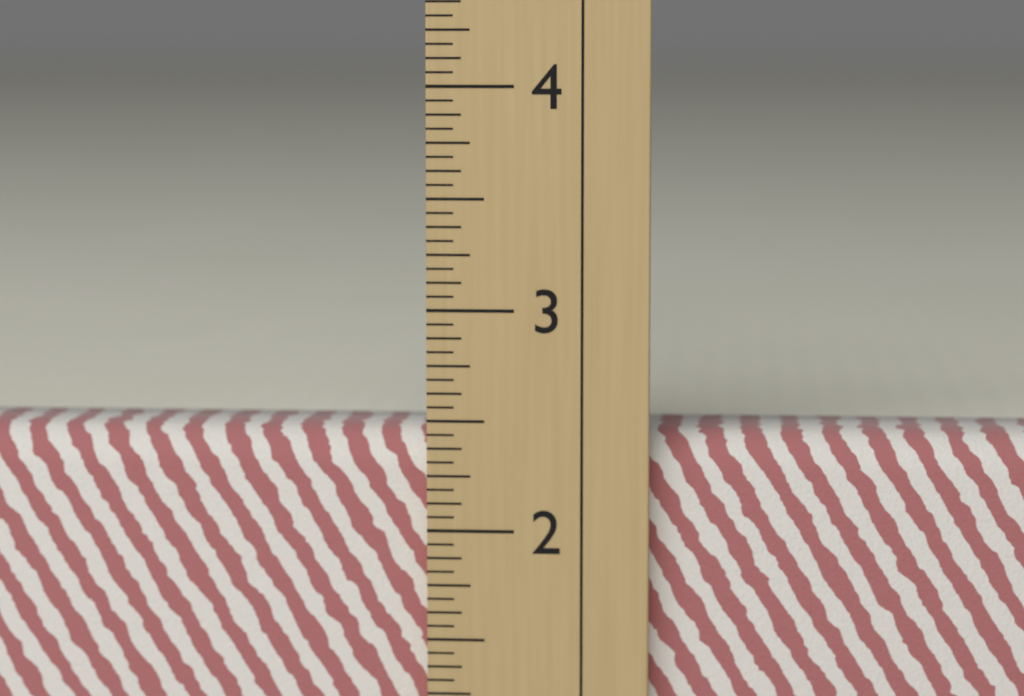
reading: 2.4375 in
